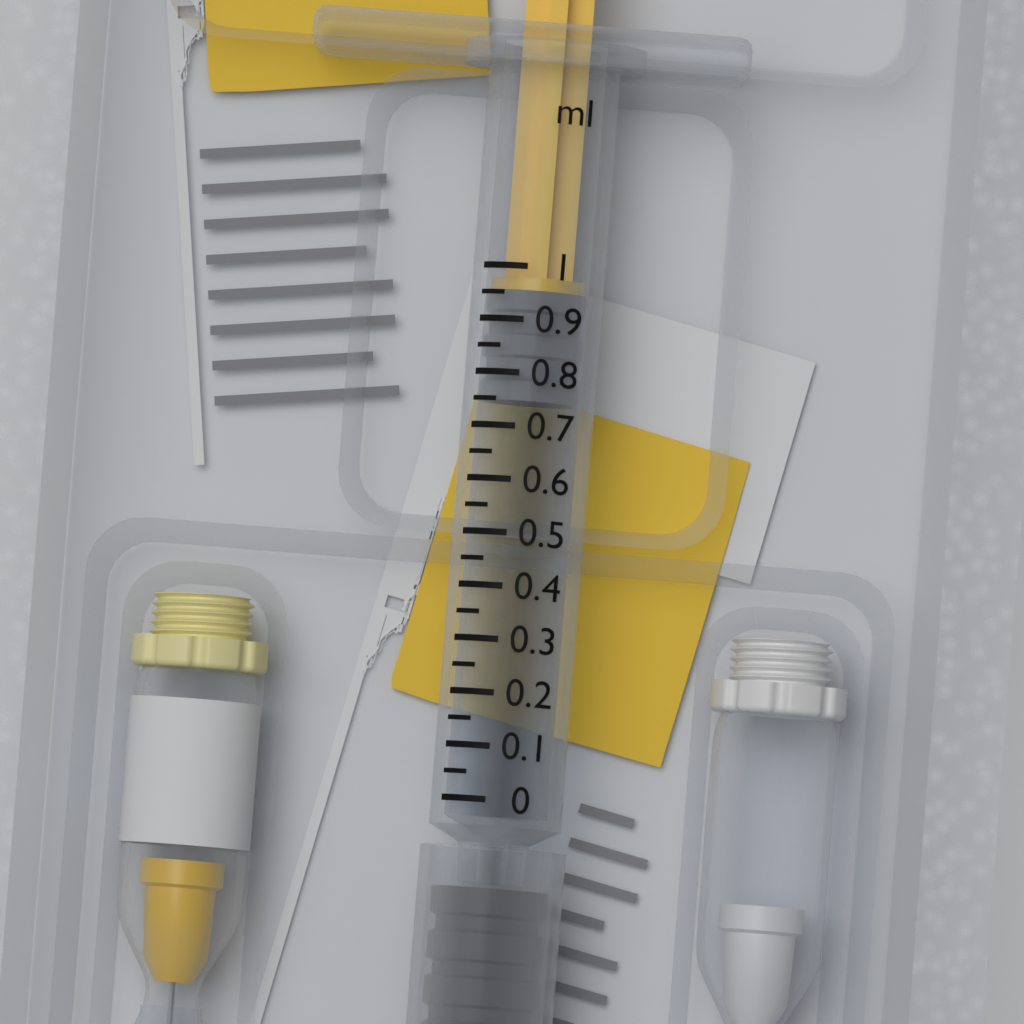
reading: 0.75 ml
